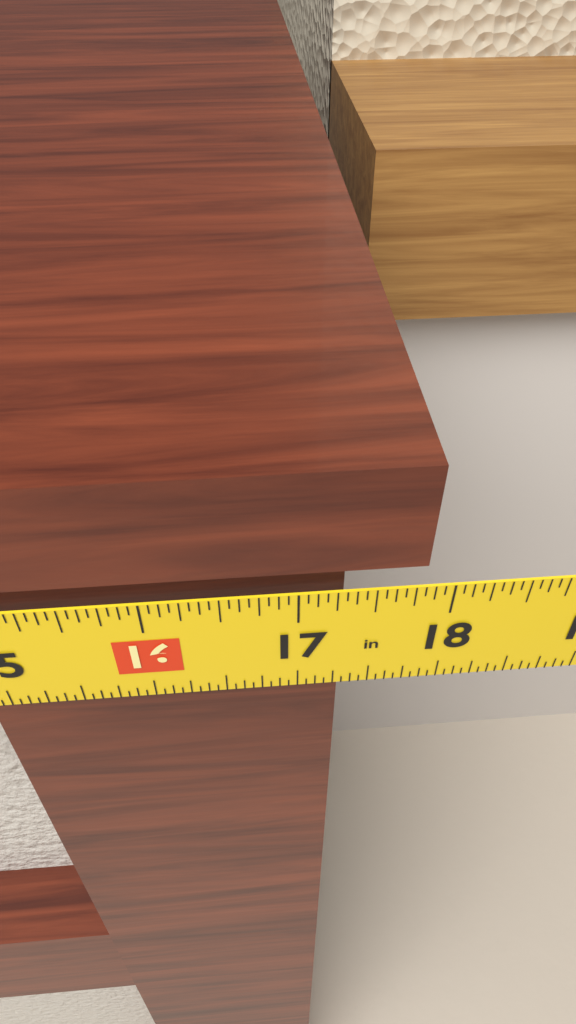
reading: 17.8125 in
